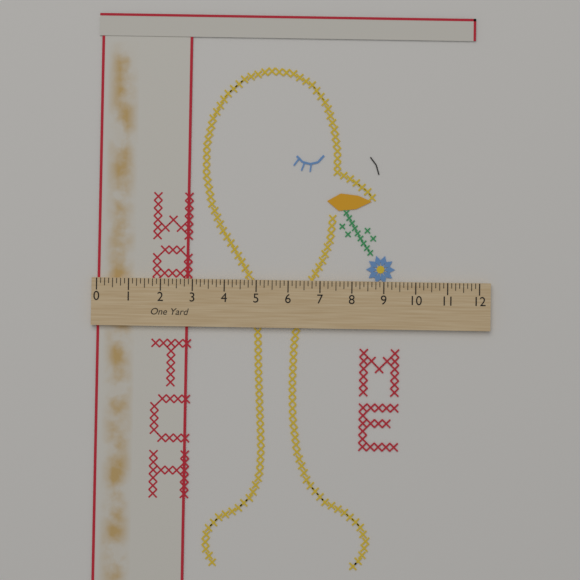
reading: 2.875 in
